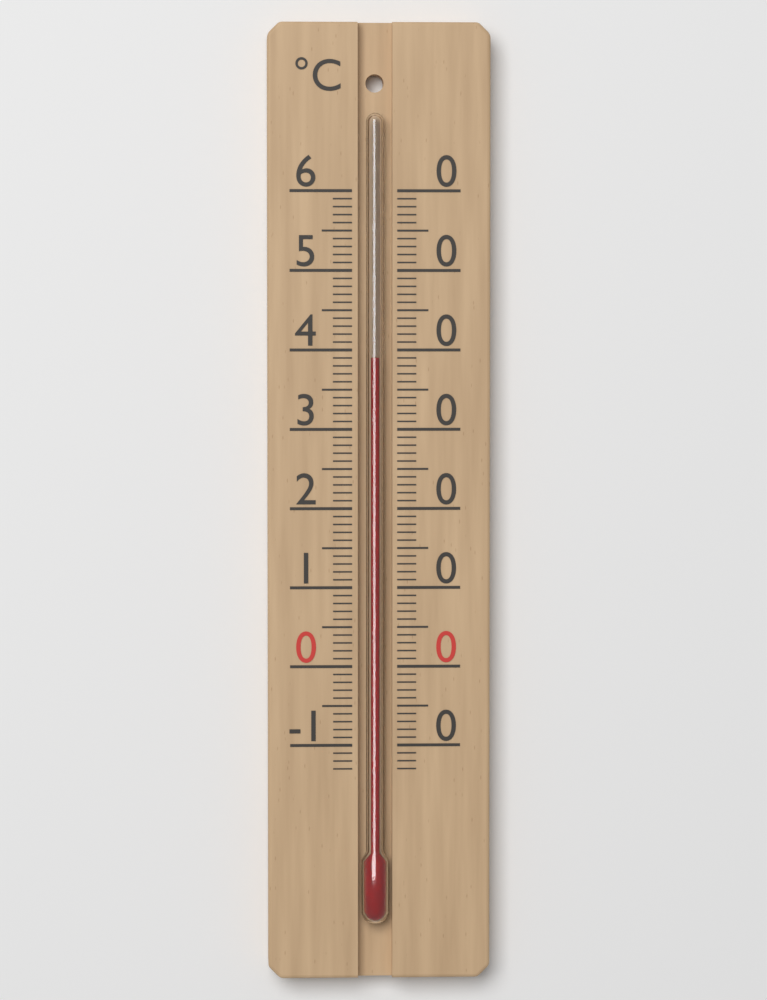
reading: 39 °C
